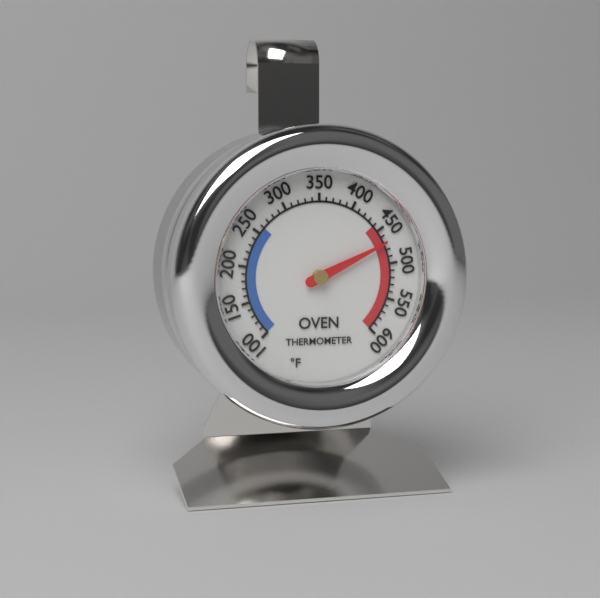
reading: 470 °F
